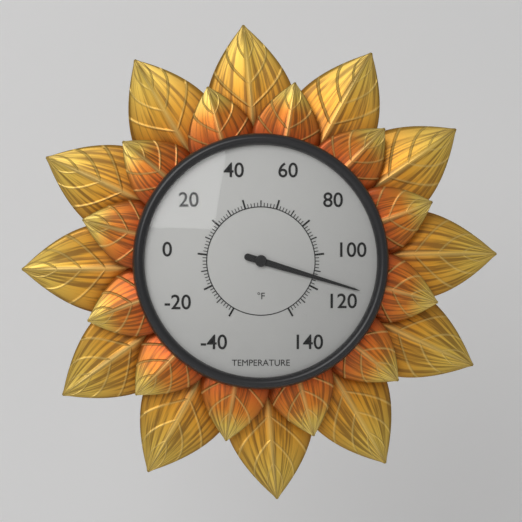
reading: 114 °F
